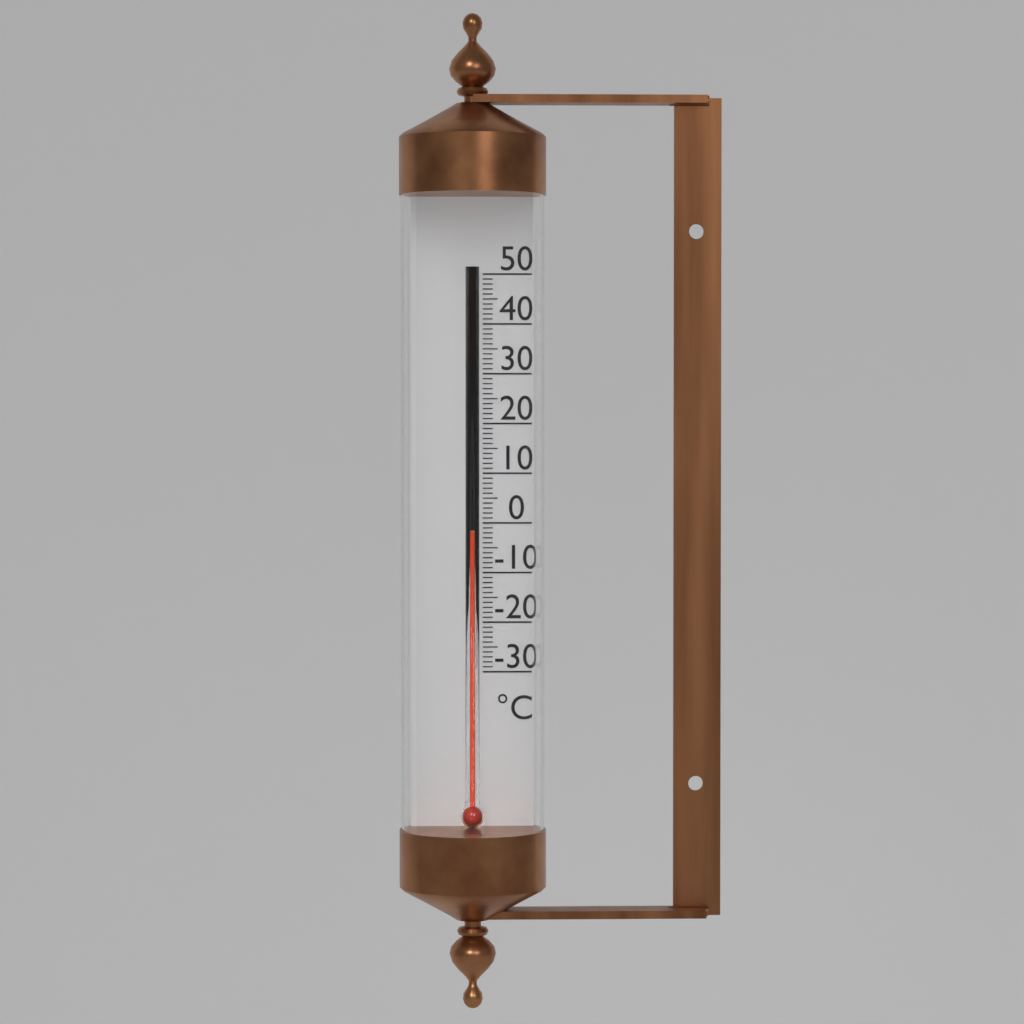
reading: -2 °C
